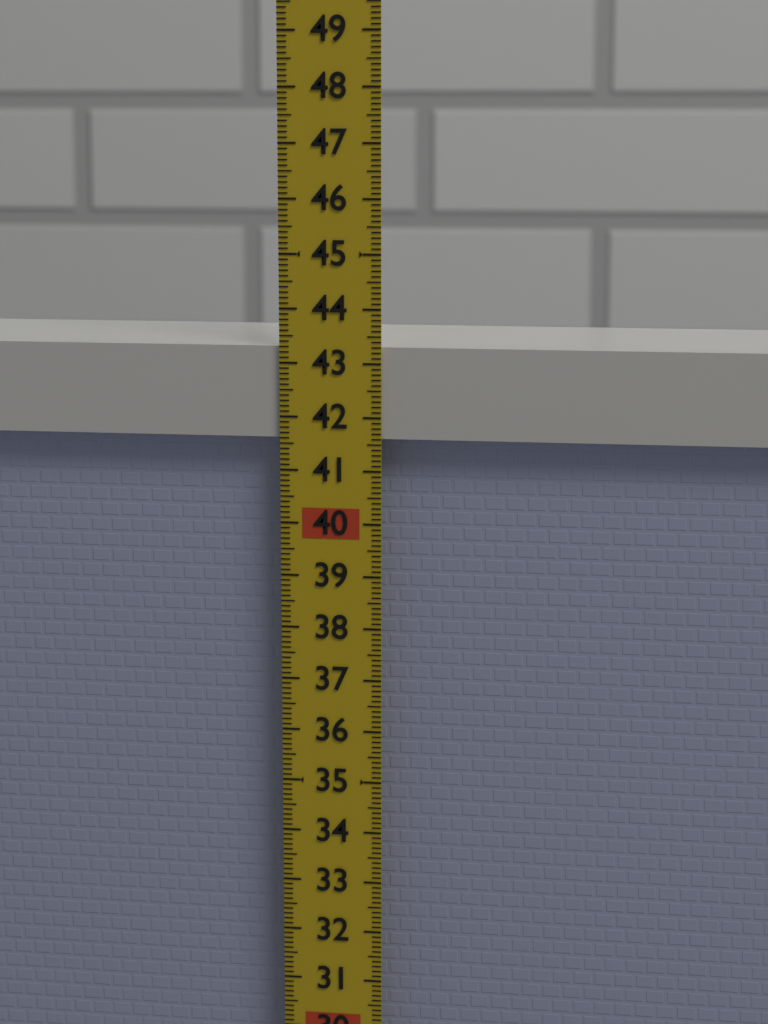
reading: 43.3 (no unit)
